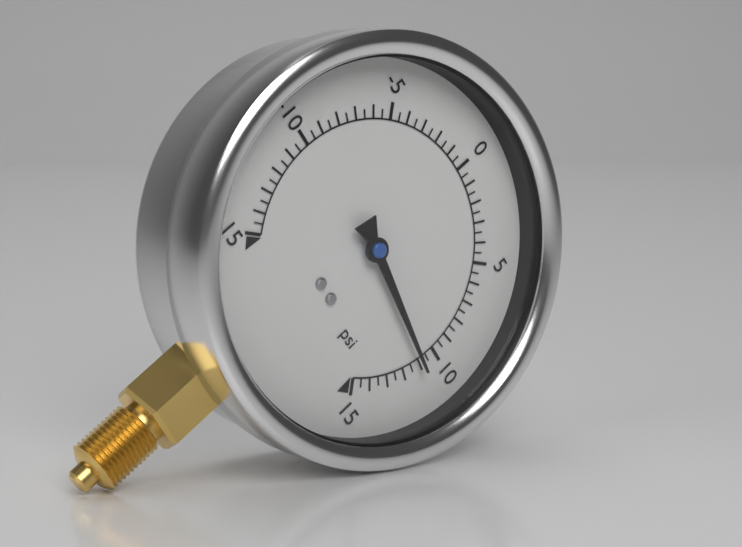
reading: 11.0 psi
